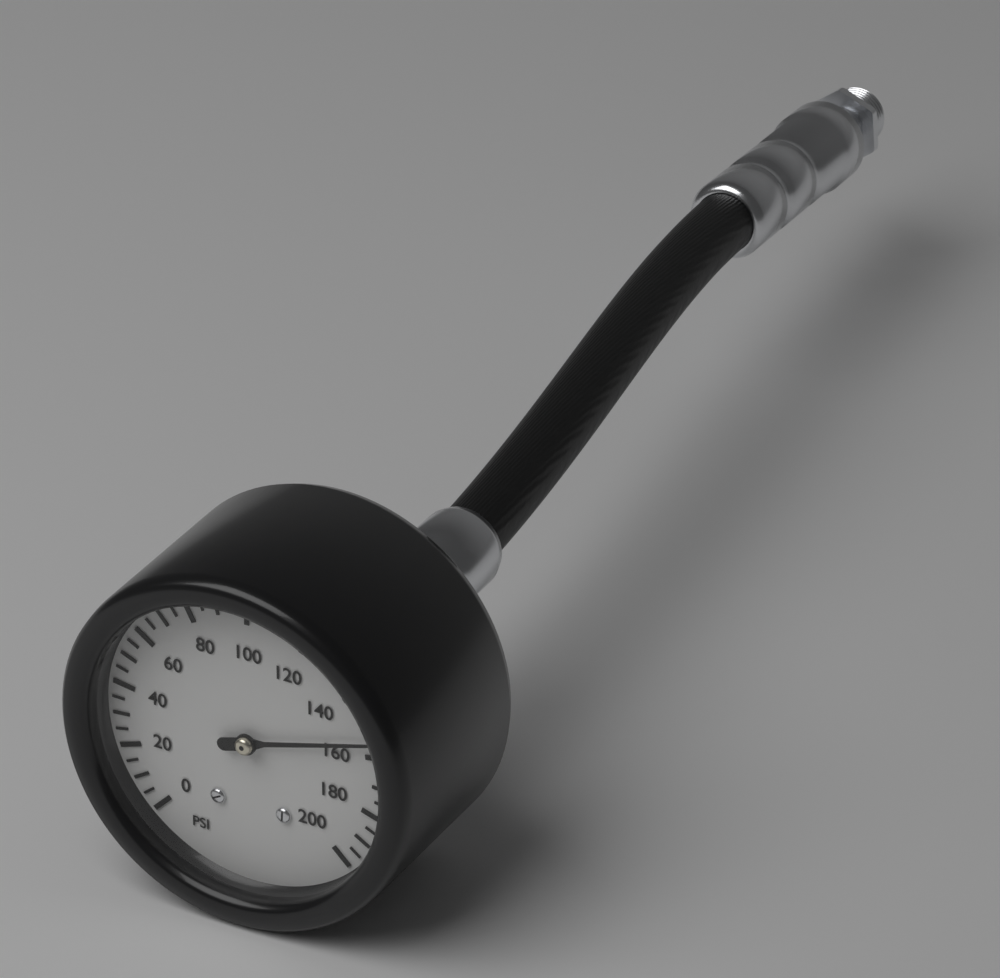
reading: 155 psi
